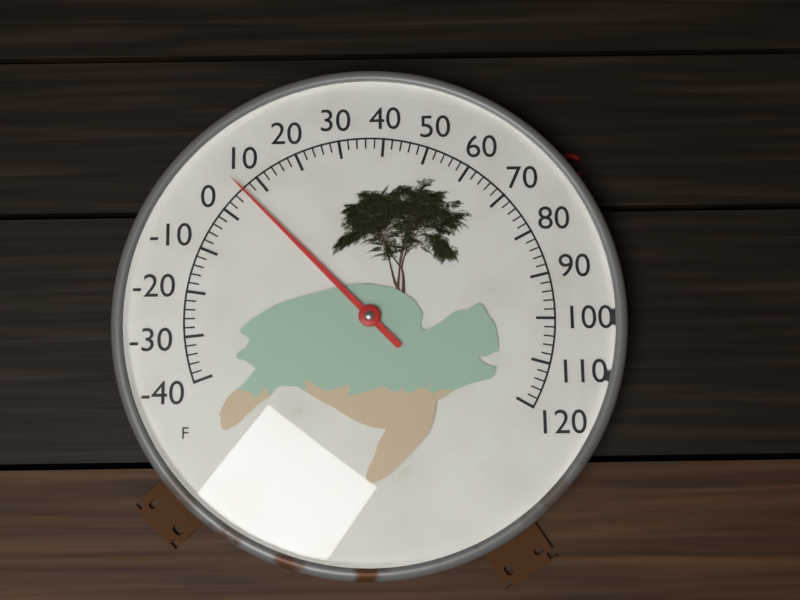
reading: 6 °F
